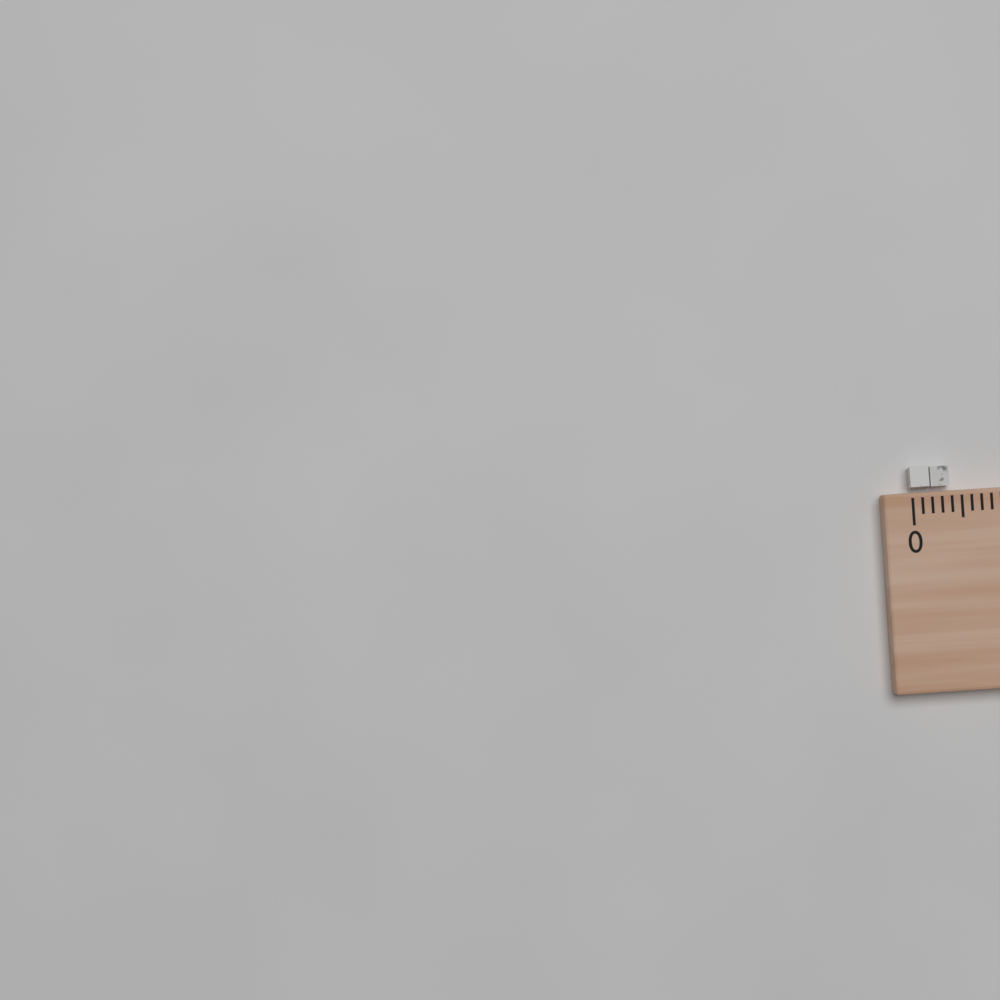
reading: 0.4 (no unit)
